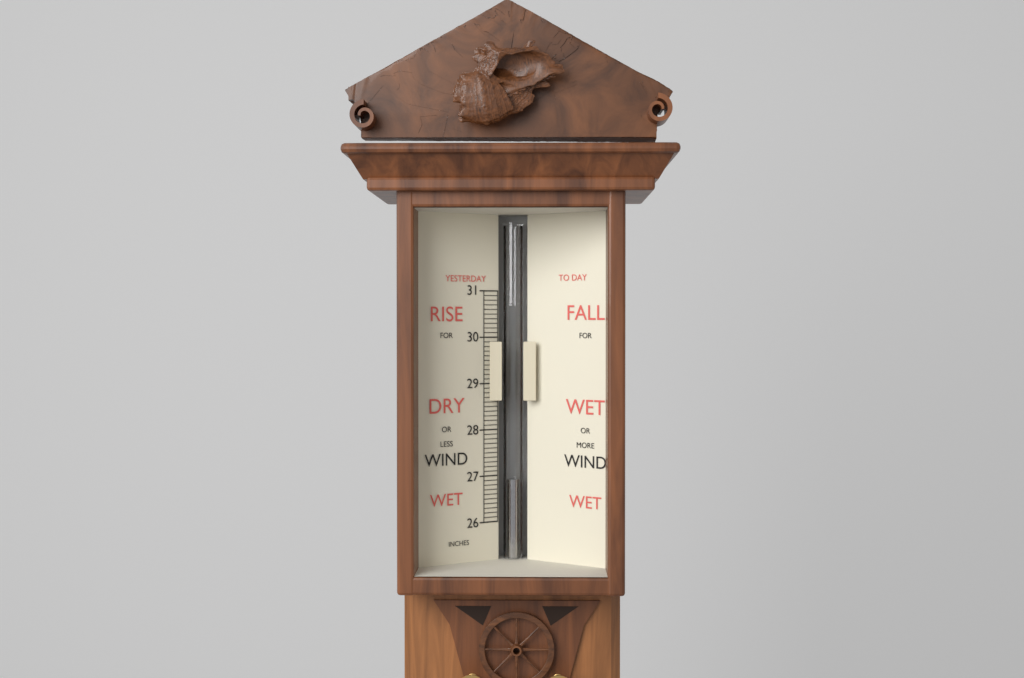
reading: 26.9 in
